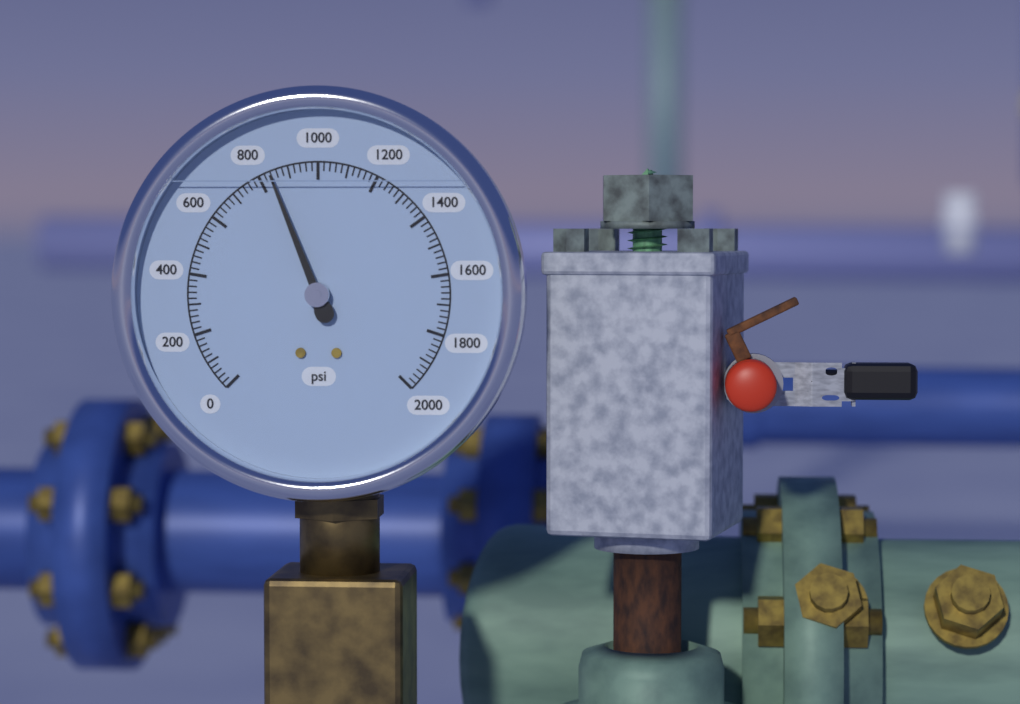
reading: 840 psi
